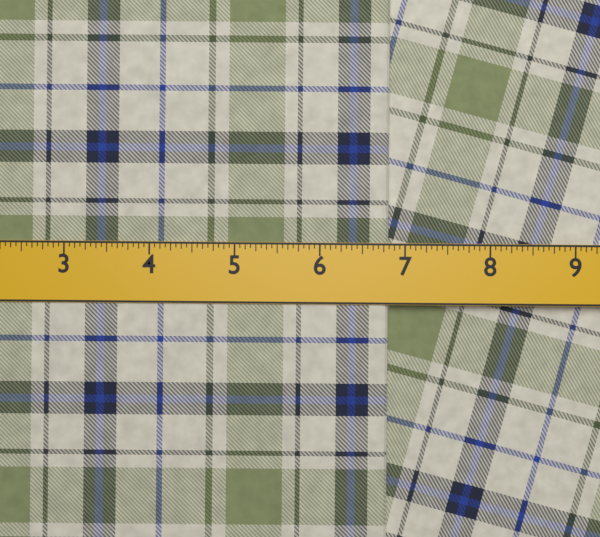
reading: 6.8125 in
